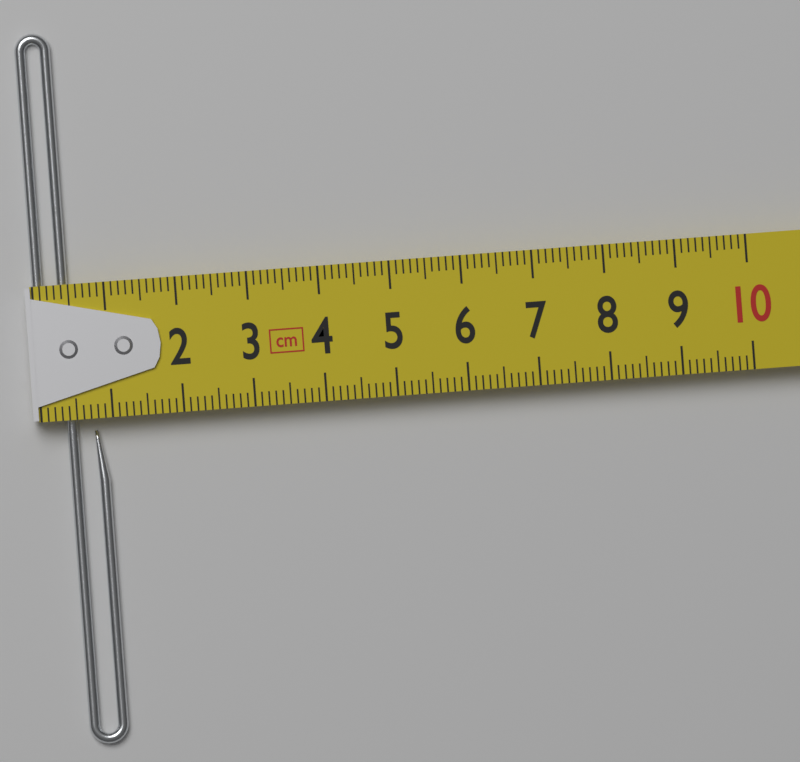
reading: 0.9 cm
